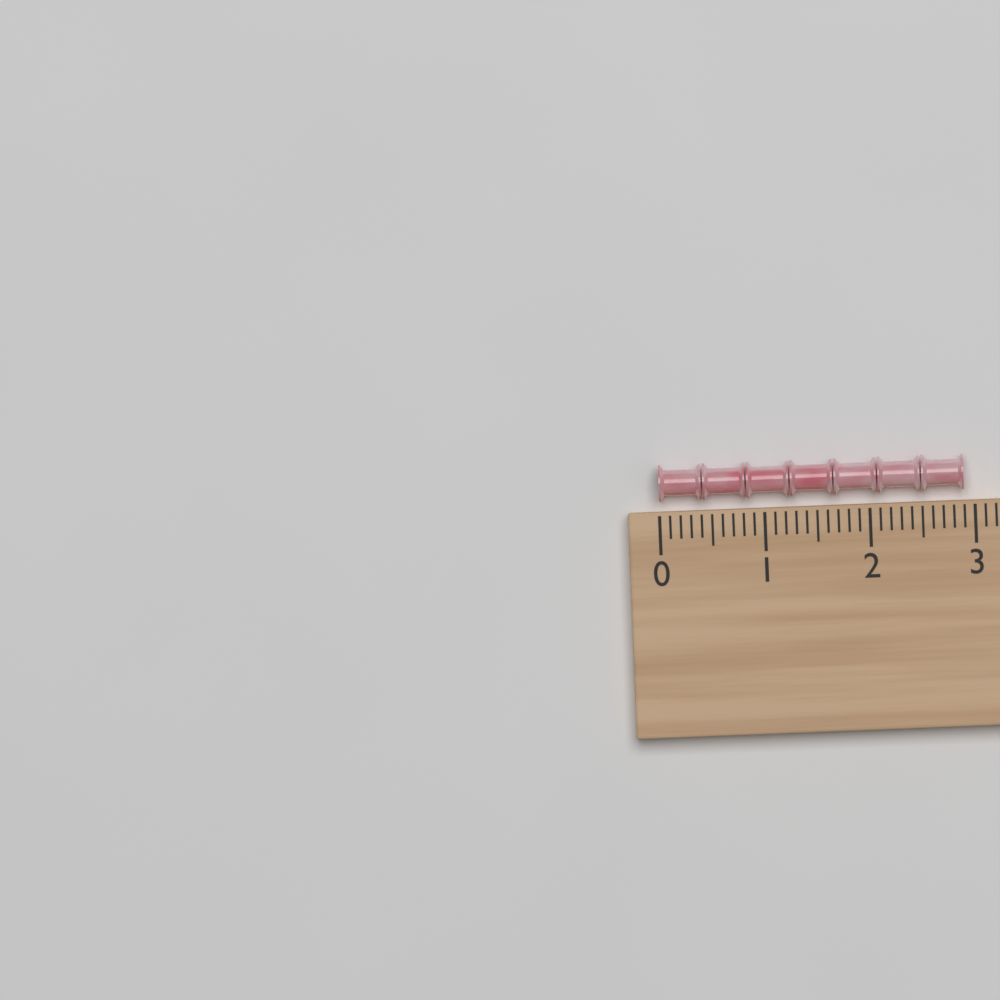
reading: 2.9 (no unit)
